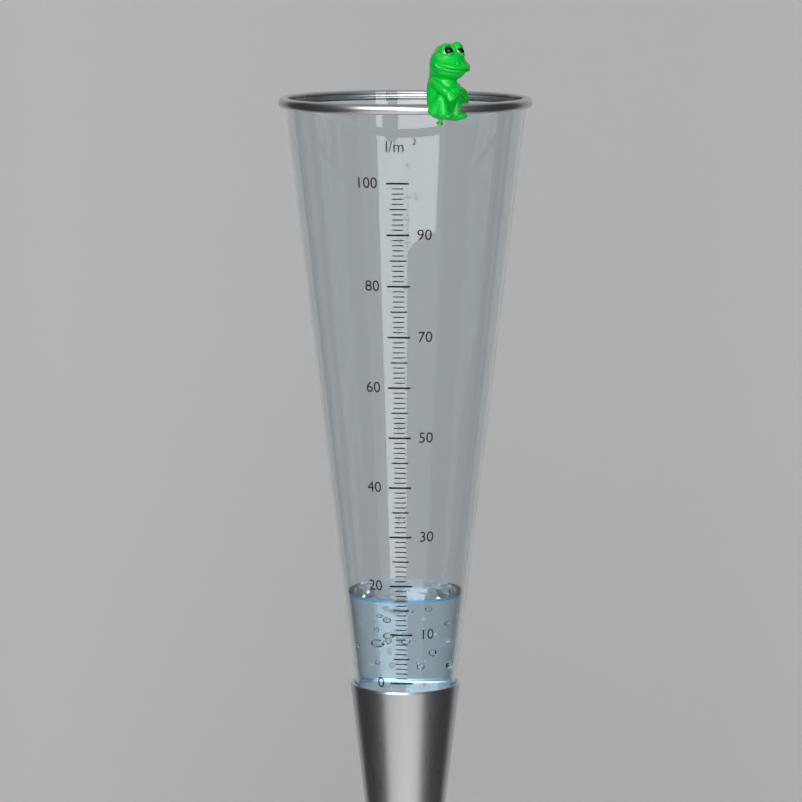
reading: 17 l/m²
